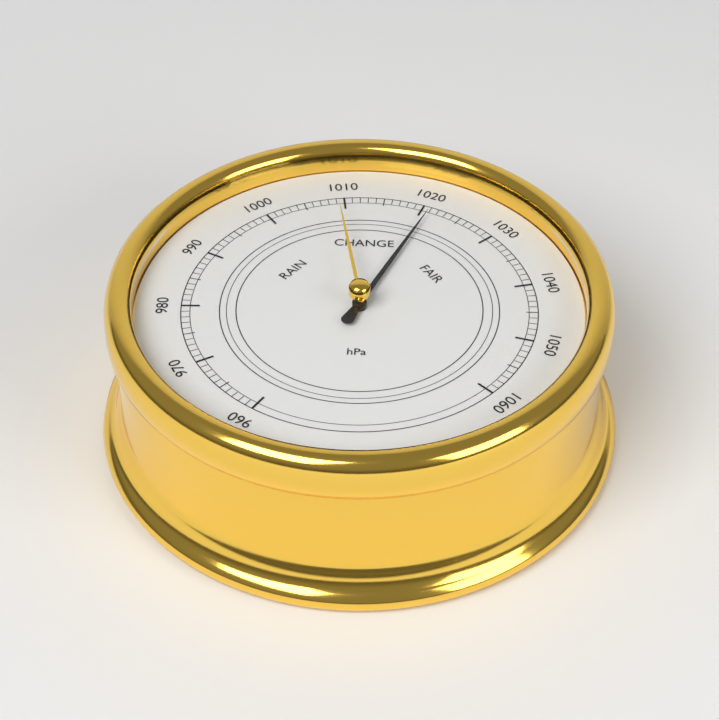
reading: 1021 hPa
